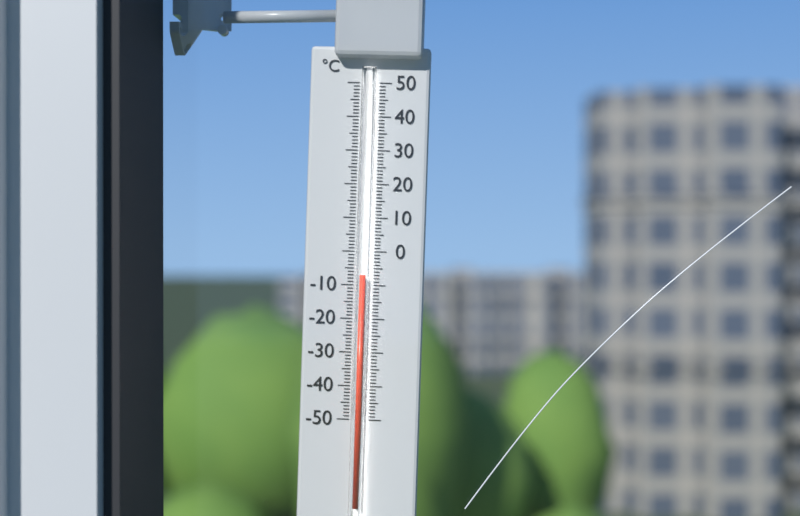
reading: -7 °C
